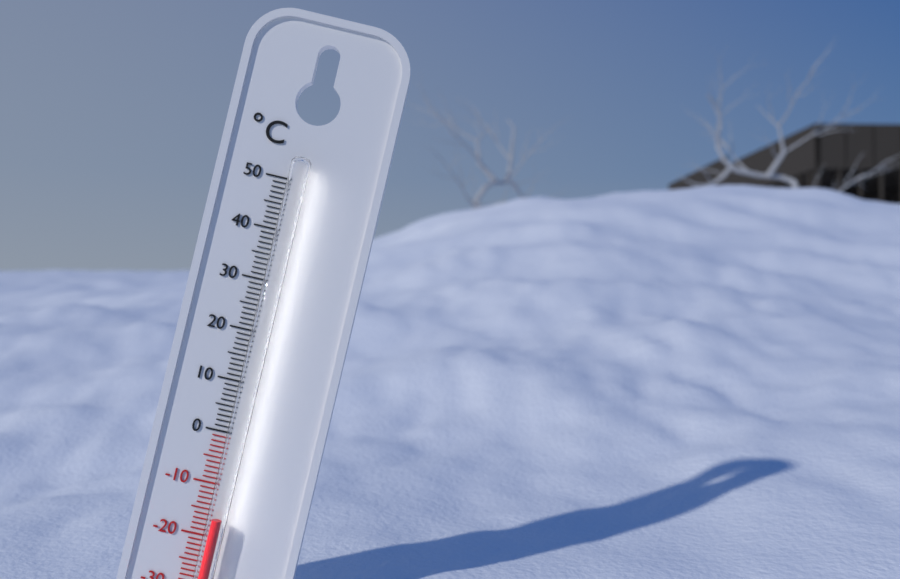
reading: -16 °C
